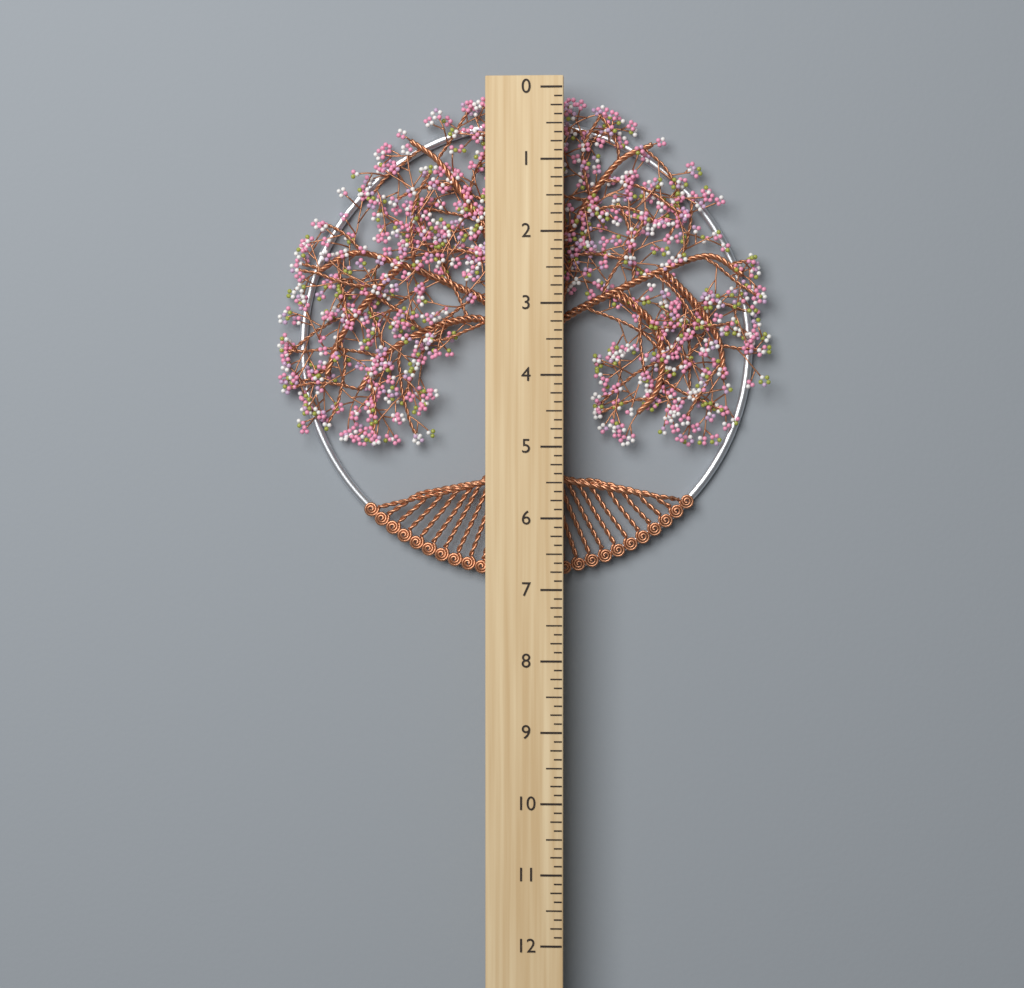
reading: 6.875 (no unit)
